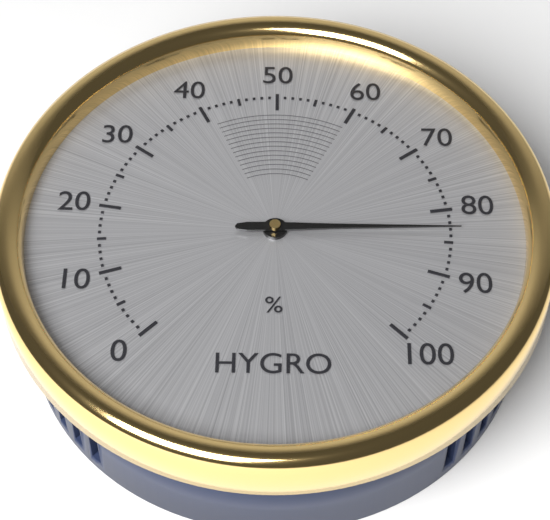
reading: 83 %
